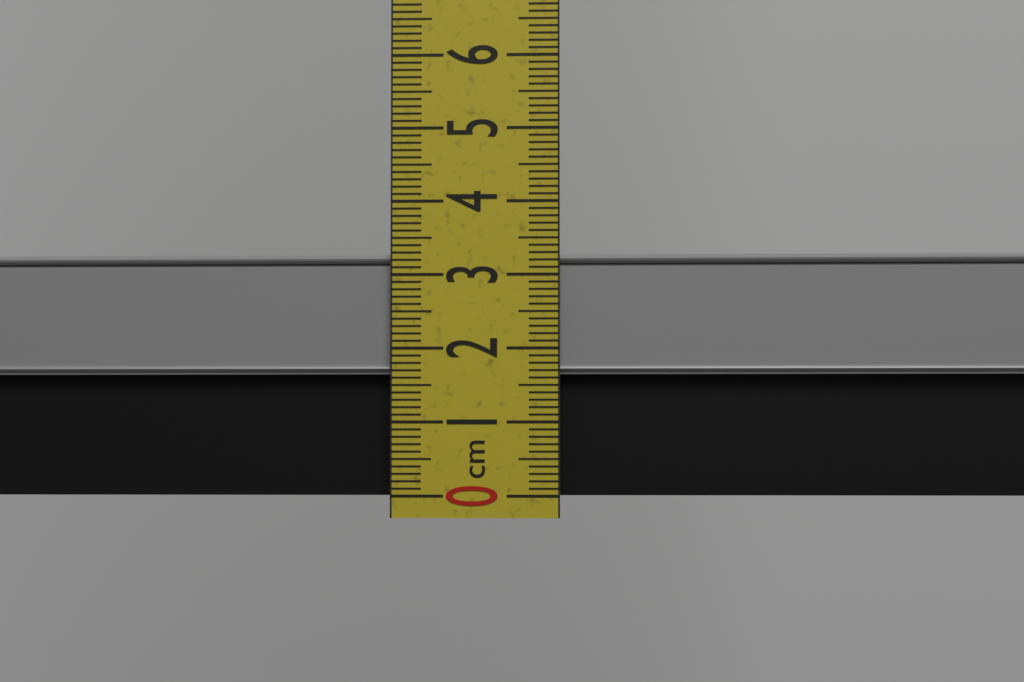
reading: 3.3 cm
